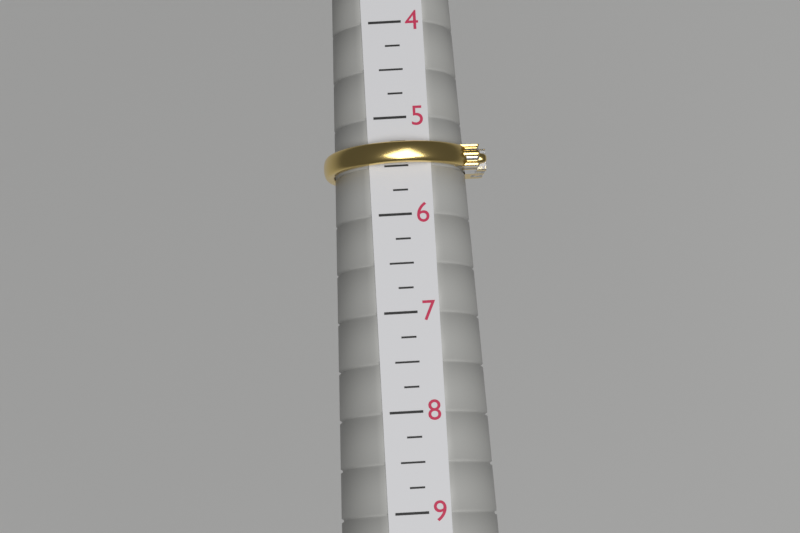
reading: 5.50 (no unit)
